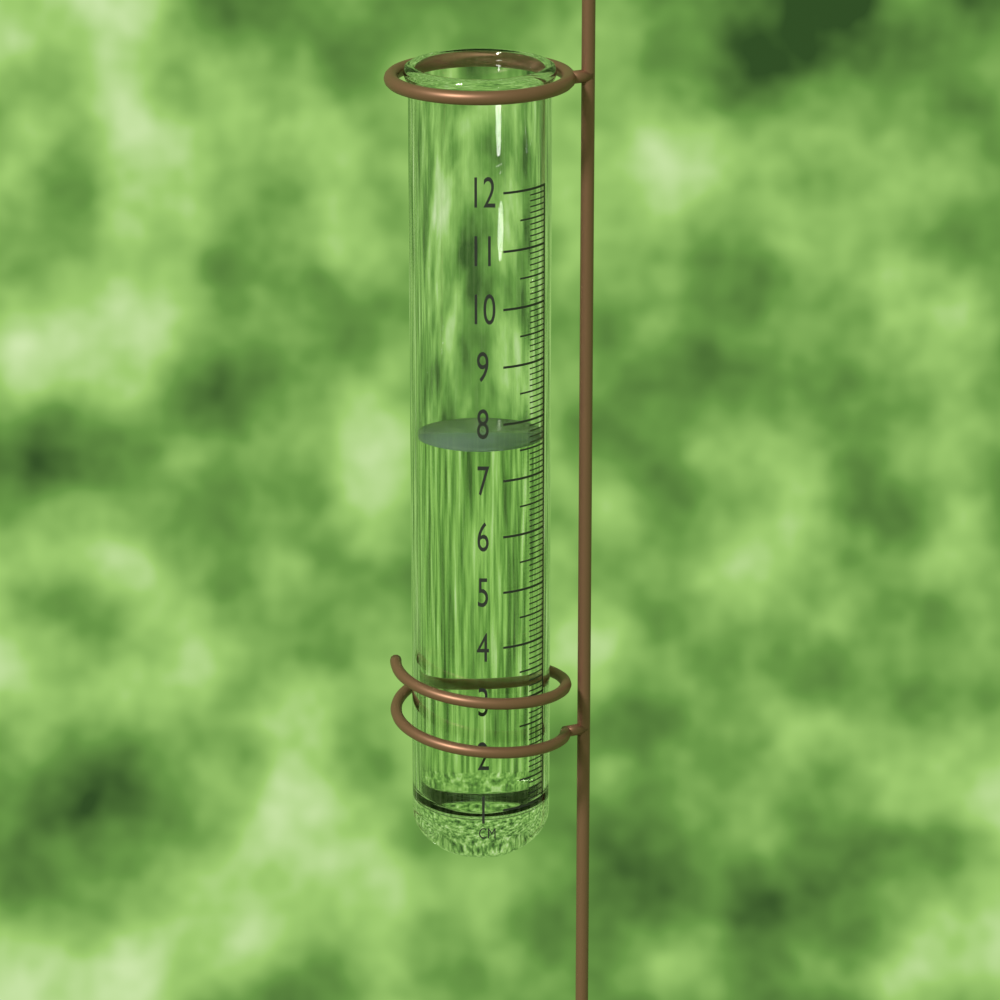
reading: 7.6 cm
